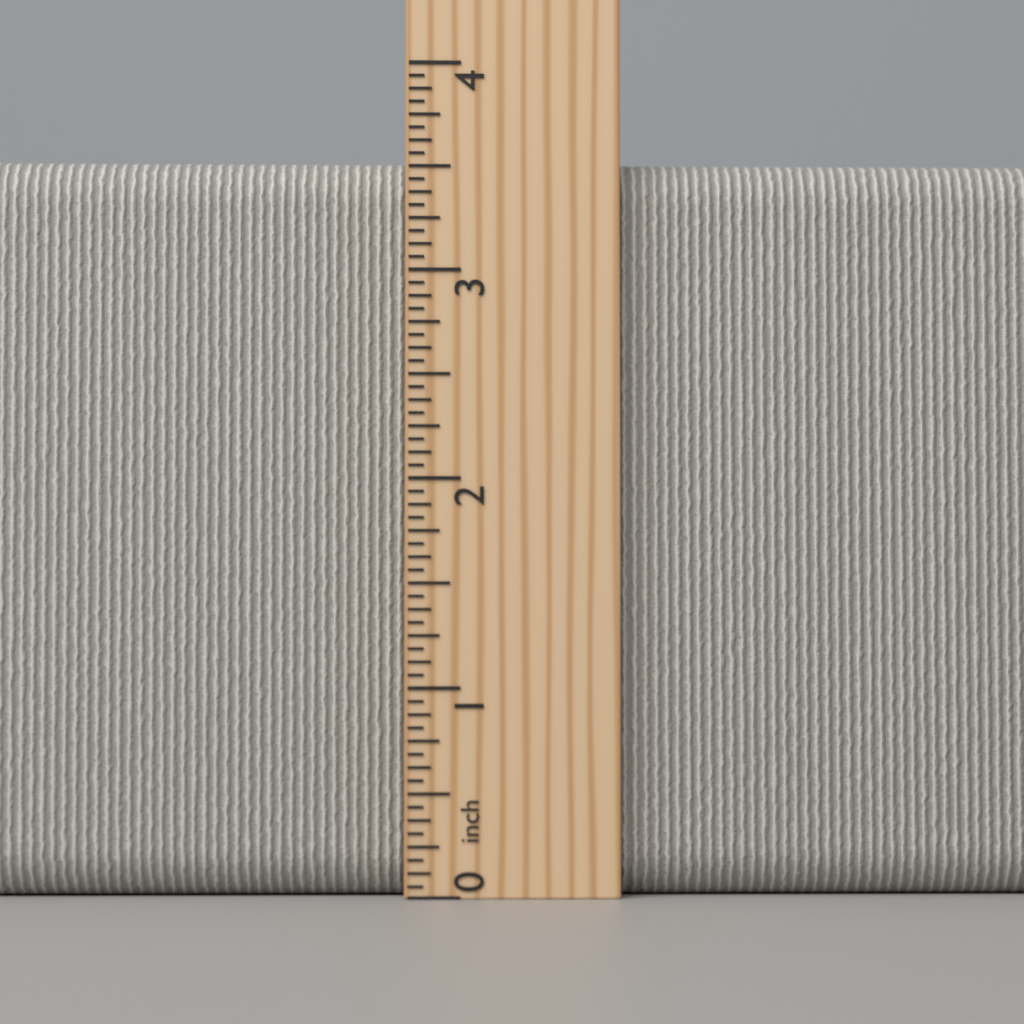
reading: 3.5625 inch
